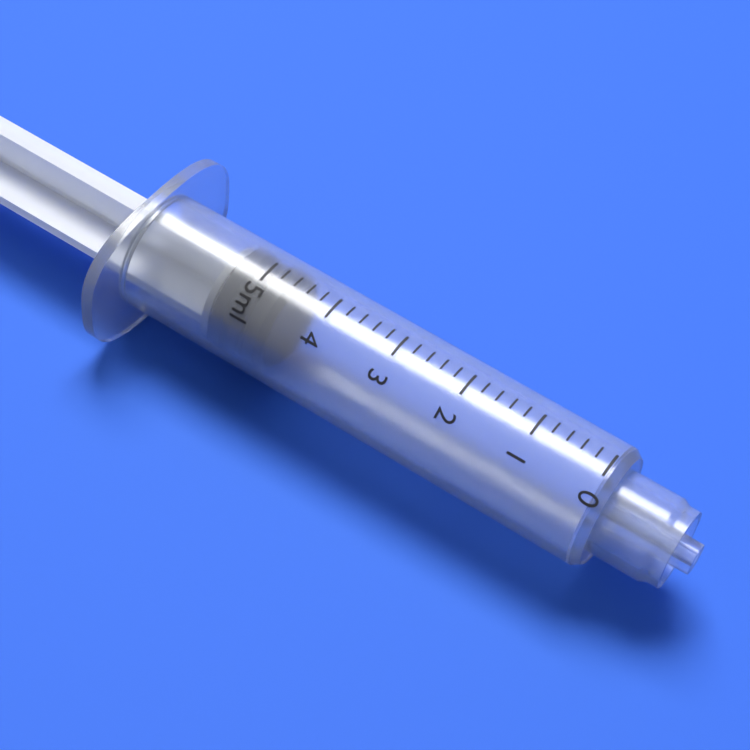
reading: 4.6 ml
